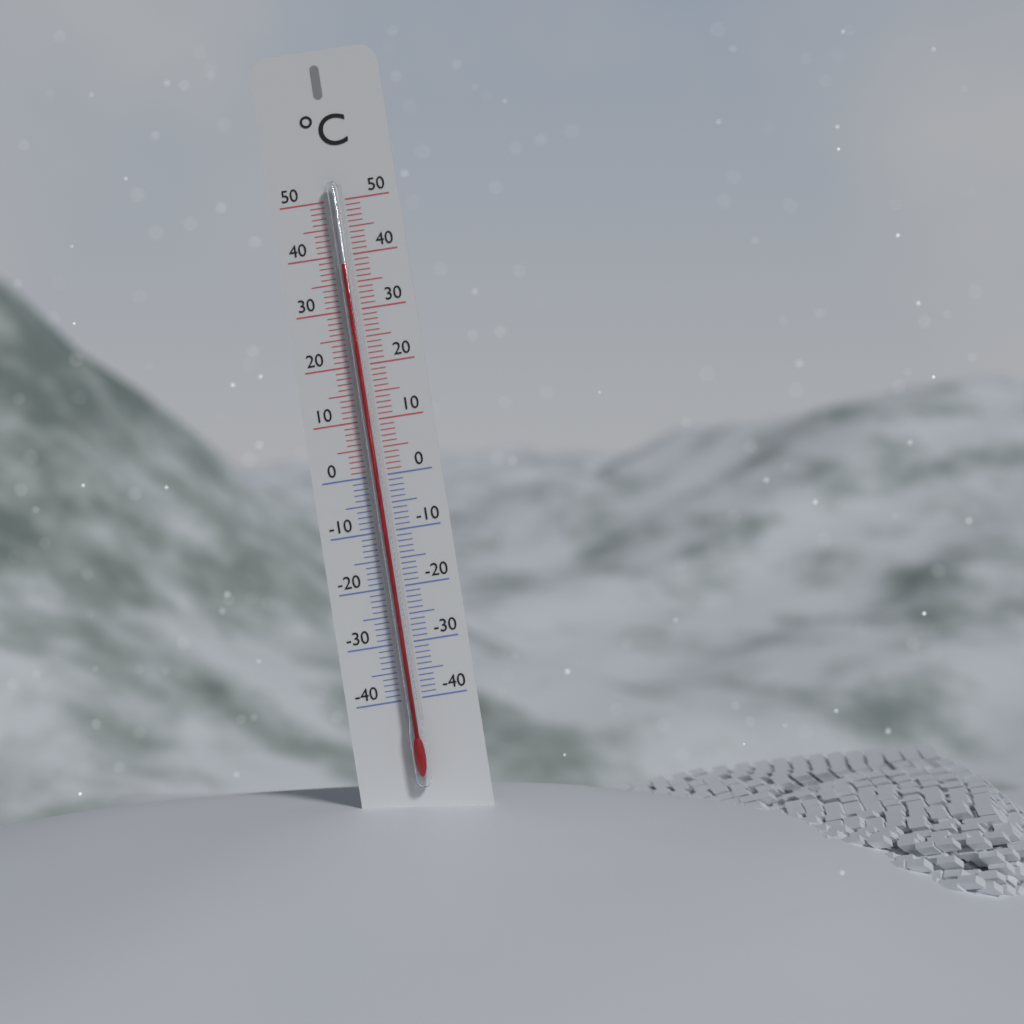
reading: 38 °C
